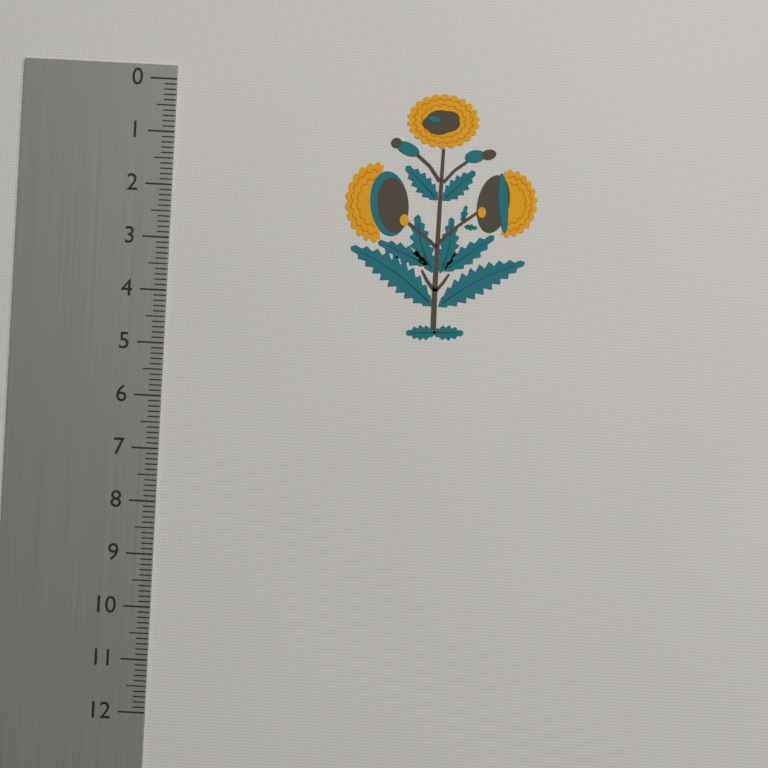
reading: 4.7 (no unit)
